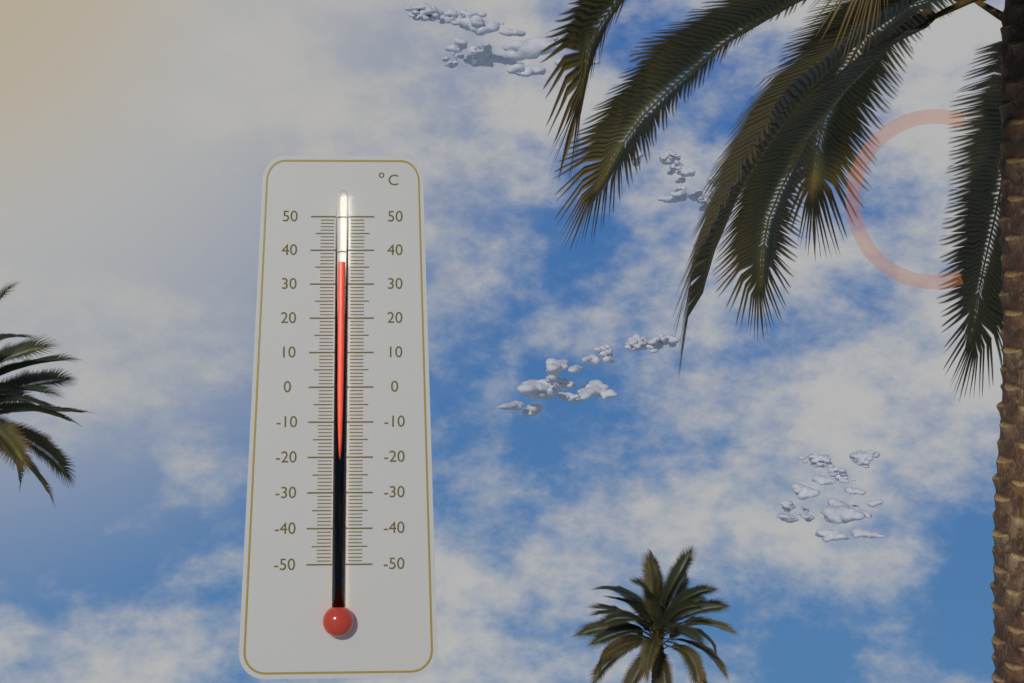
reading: 36 °C
